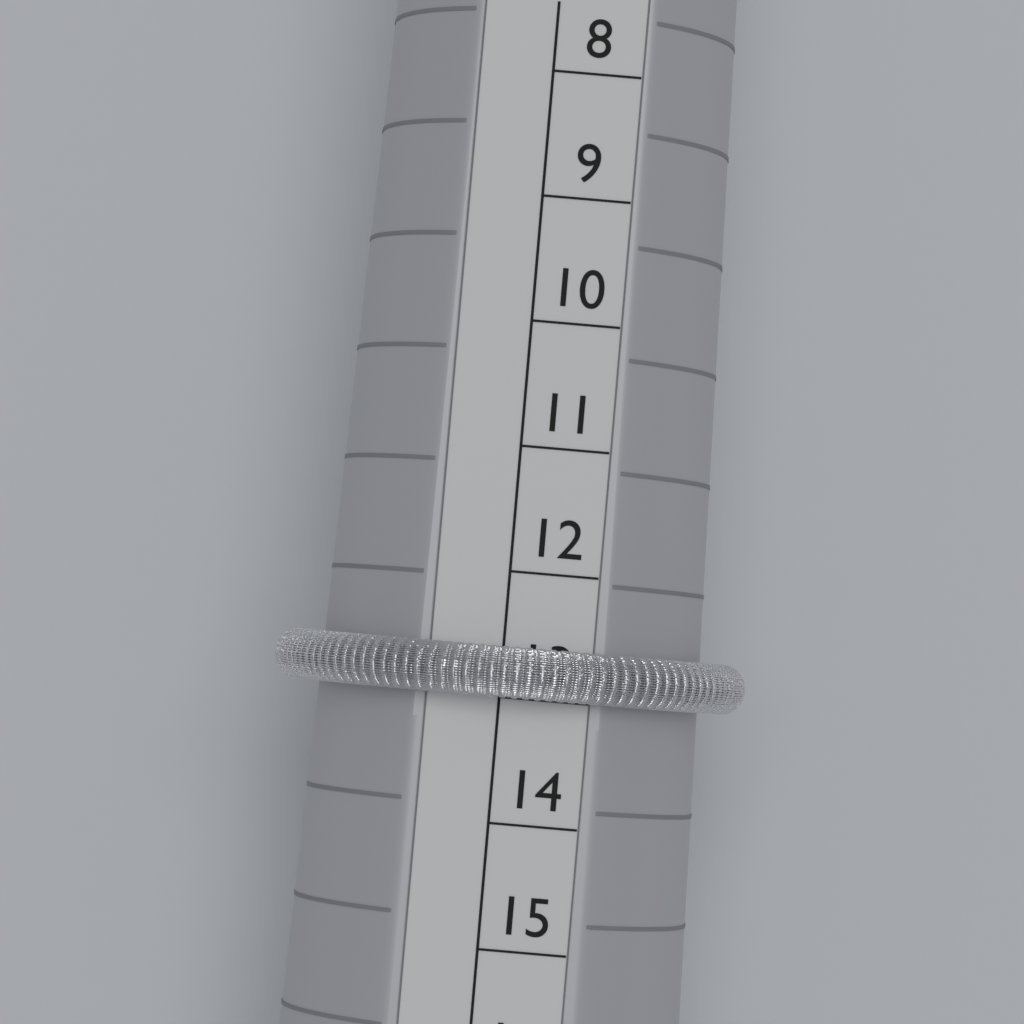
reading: 13 (no unit)
